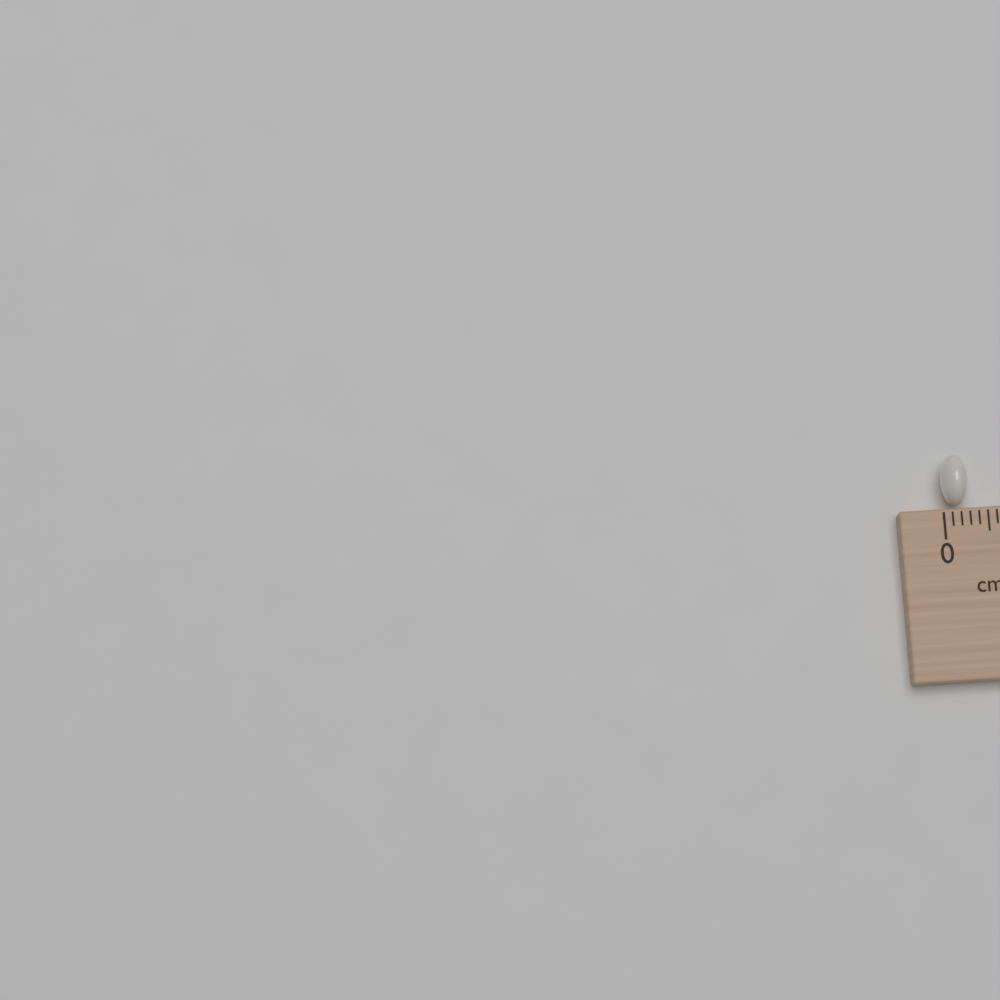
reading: 0.3 cm
